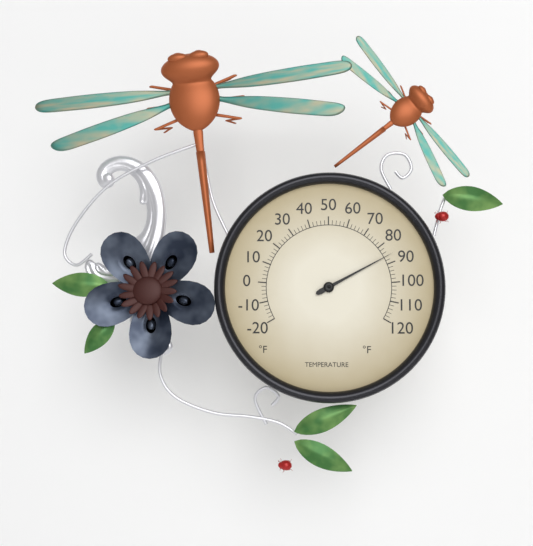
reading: 86 °F
